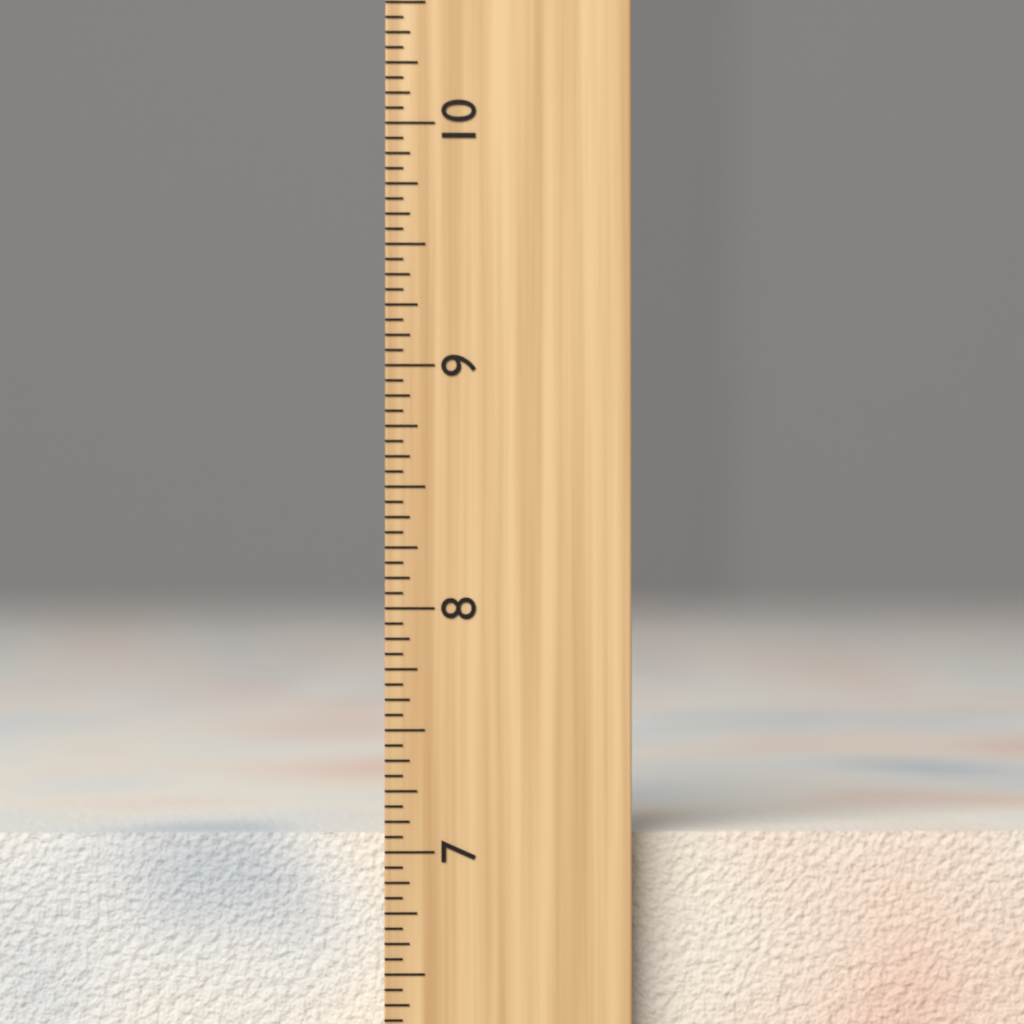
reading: 7.0625 inch
